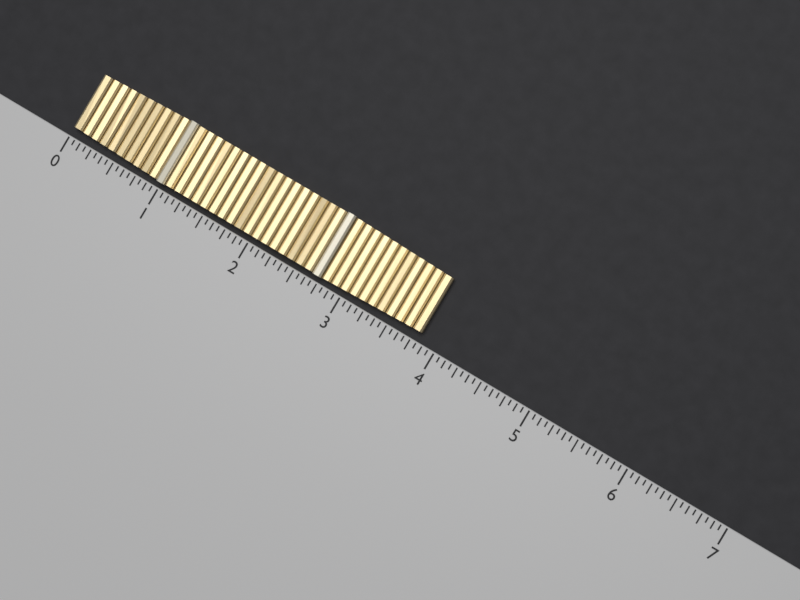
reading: 3.8125 (no unit)
